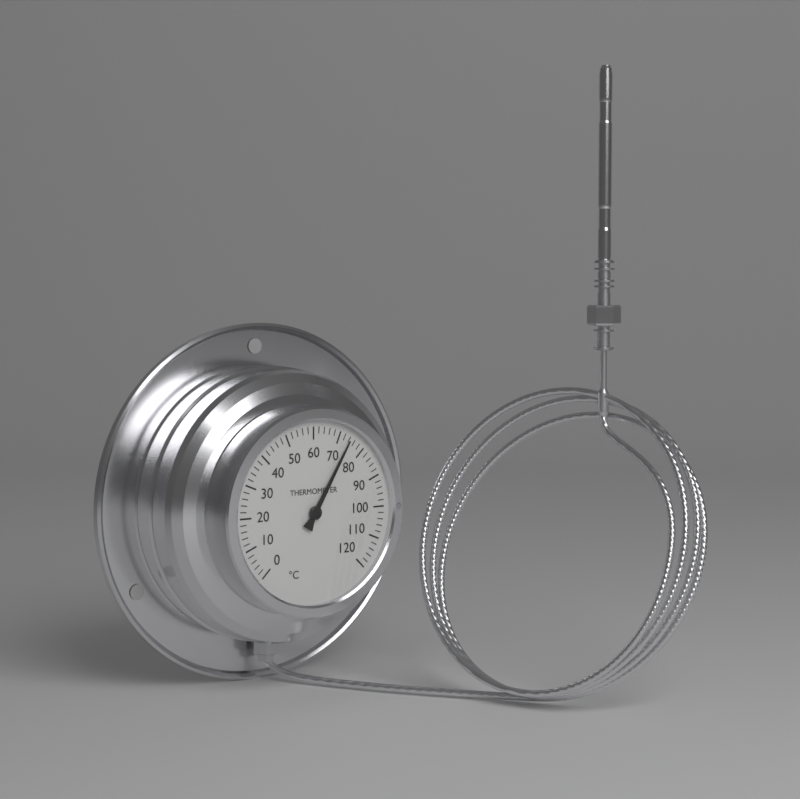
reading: 74 °C
